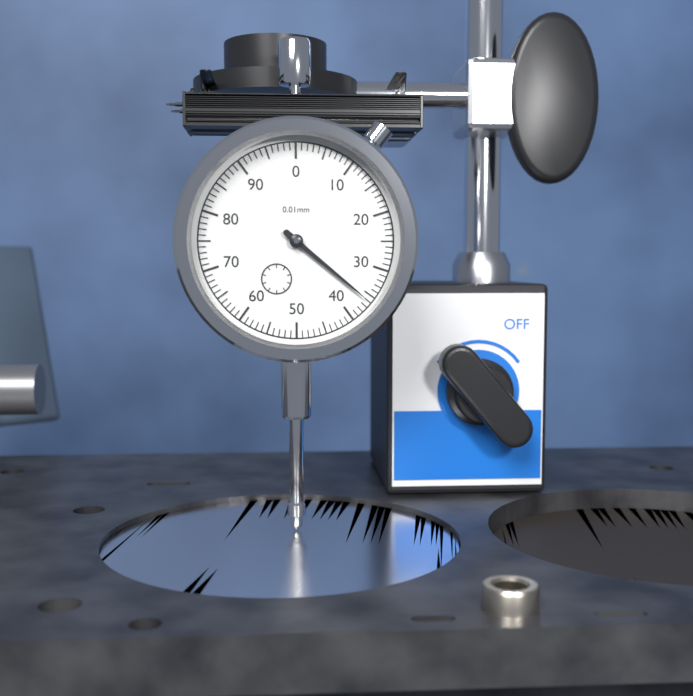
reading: 36 0.01mm
